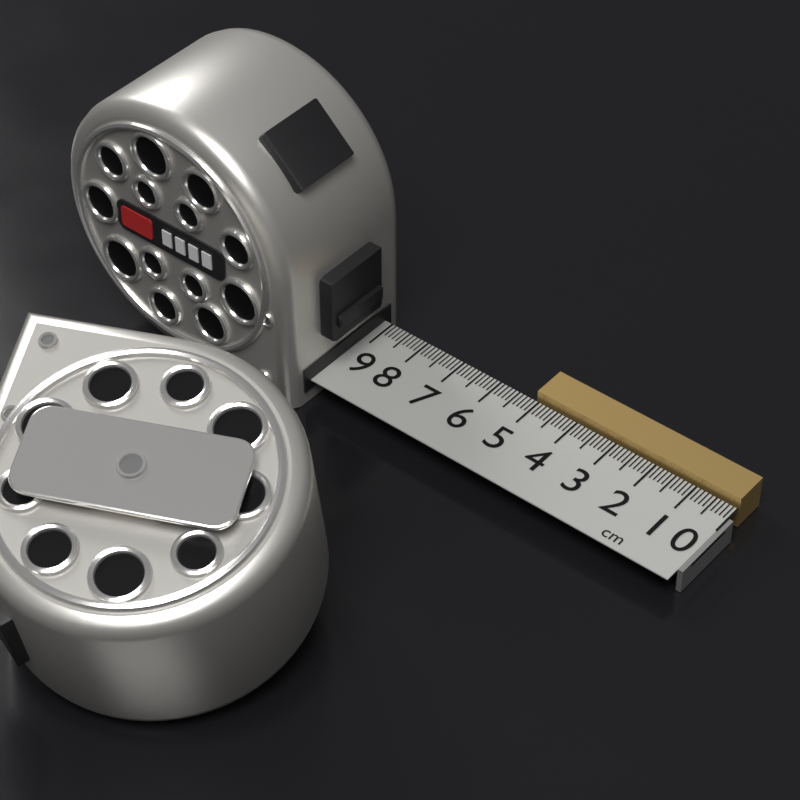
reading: 5.1 cm
